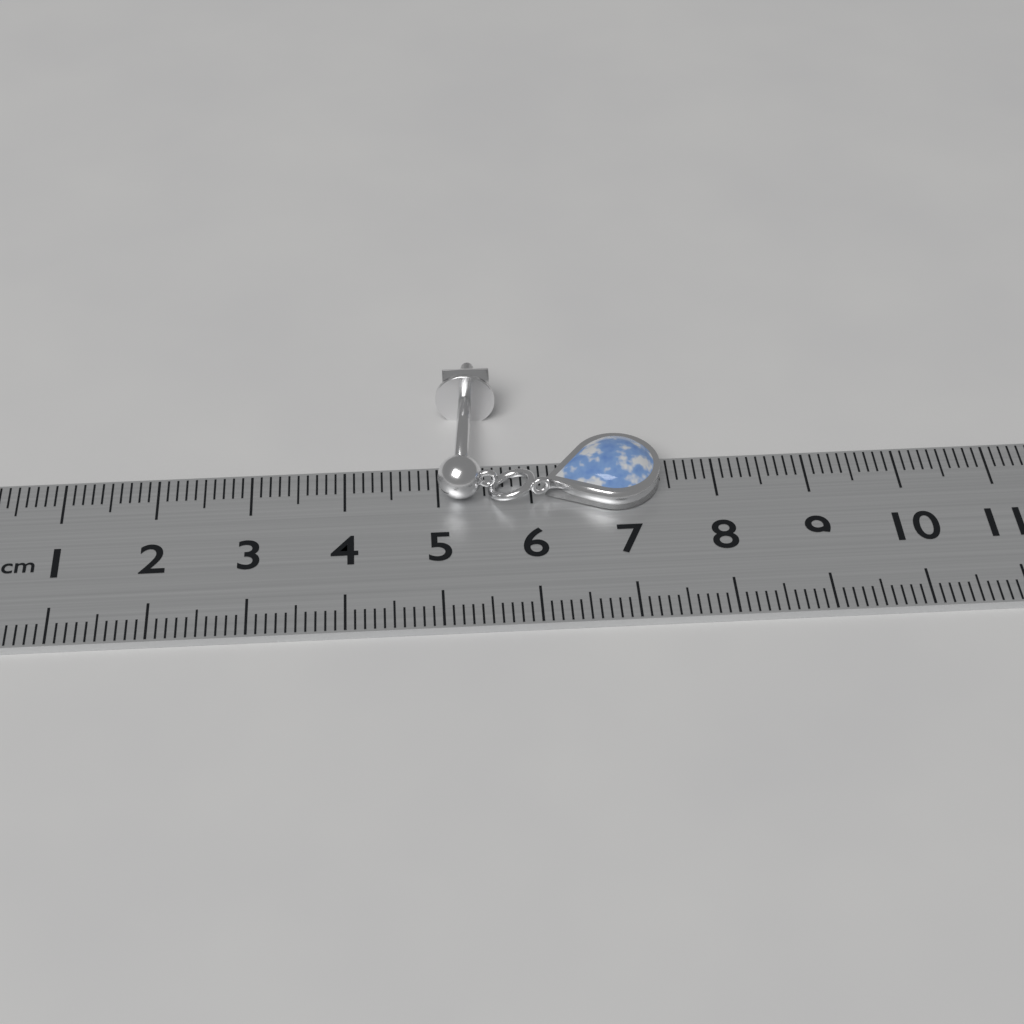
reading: 7.4 cm
